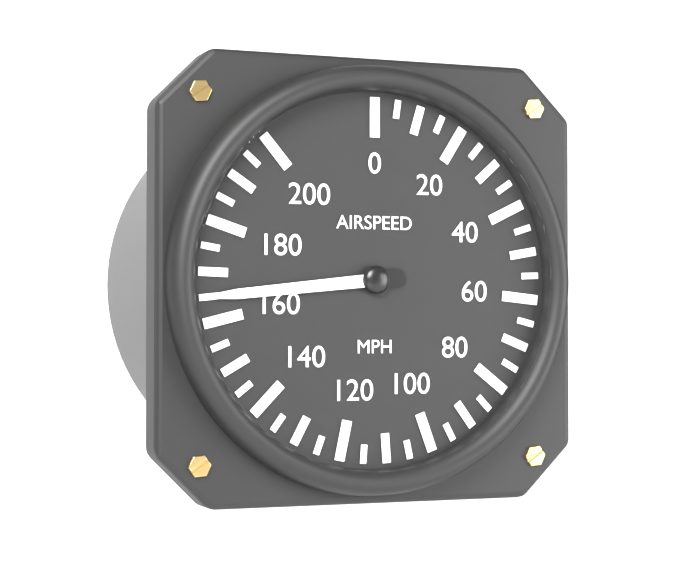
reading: 165 mph
